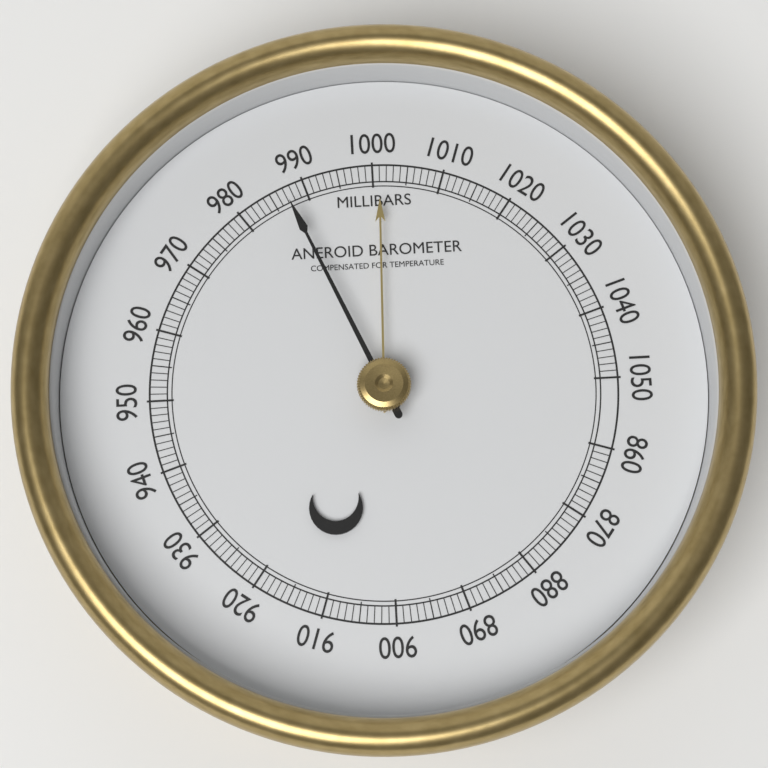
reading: 987 mbar
